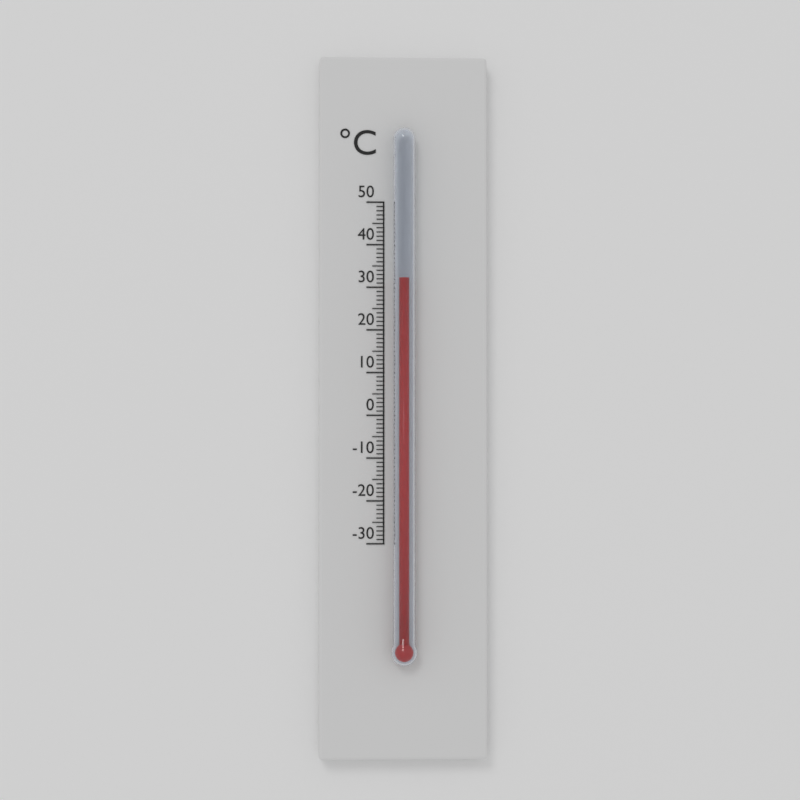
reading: 32 °C
